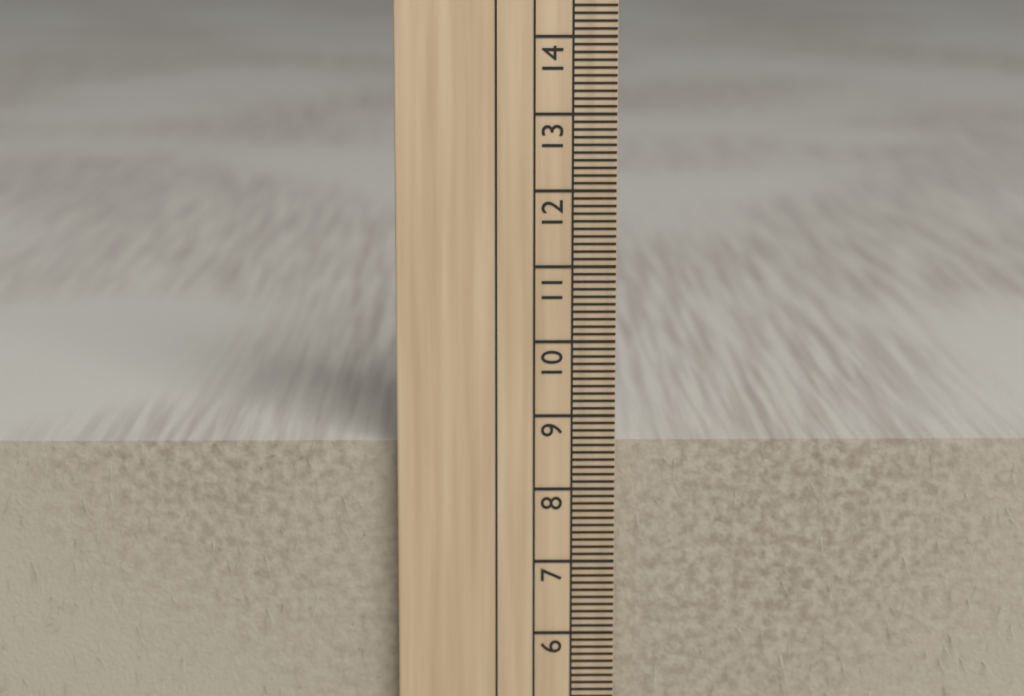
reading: 8.6 cm
